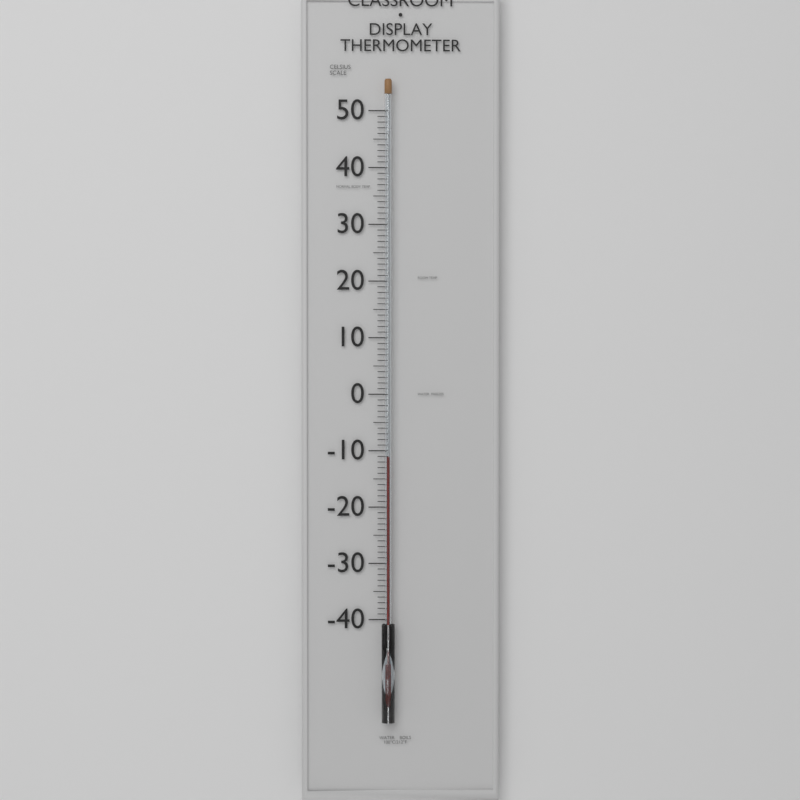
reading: -11 °C
